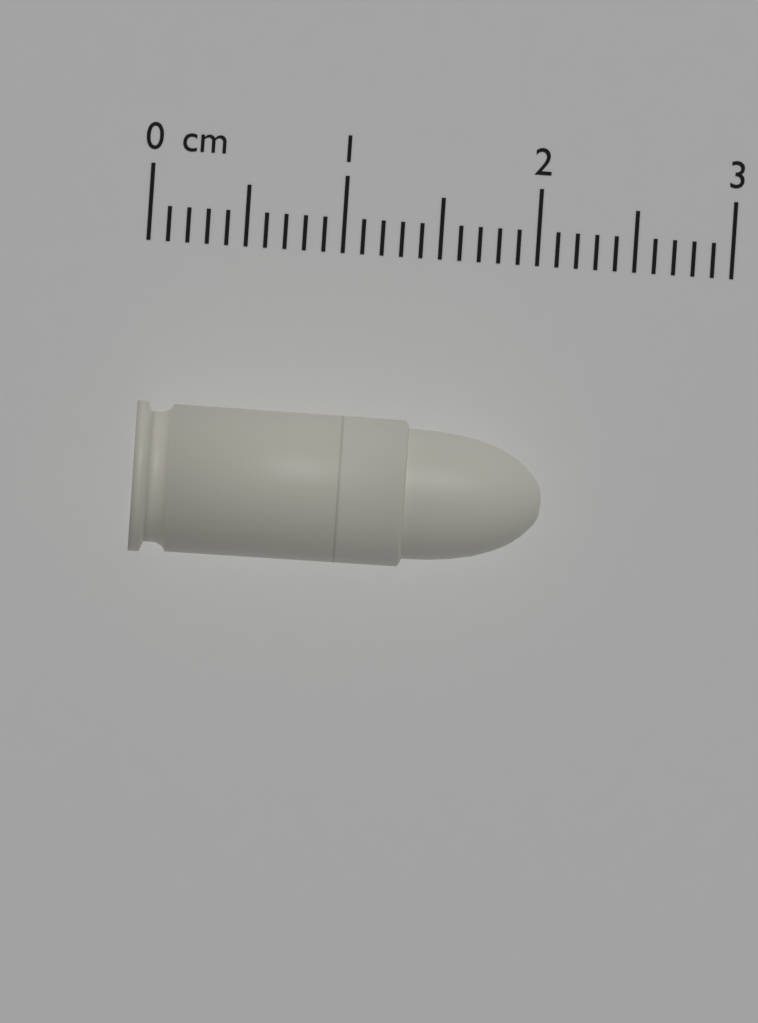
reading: 2.1 cm
